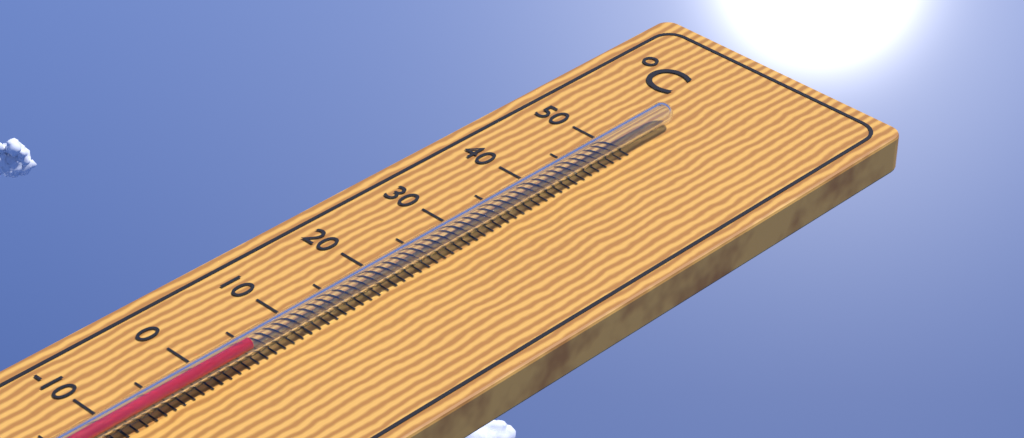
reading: 4 °C
